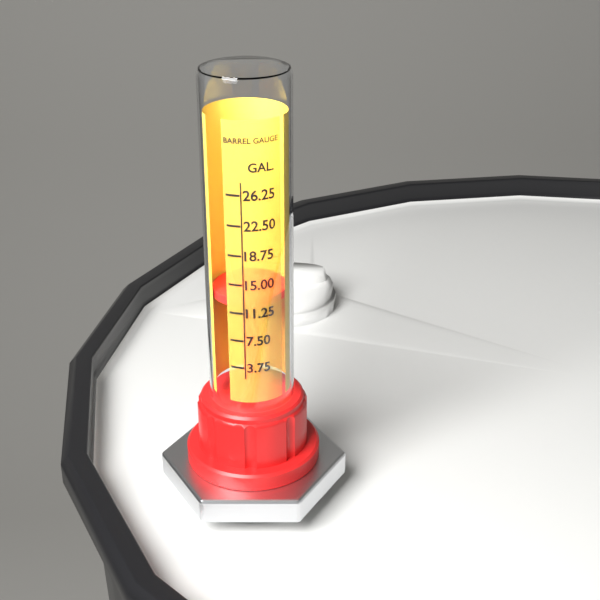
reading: 13.00 gal
